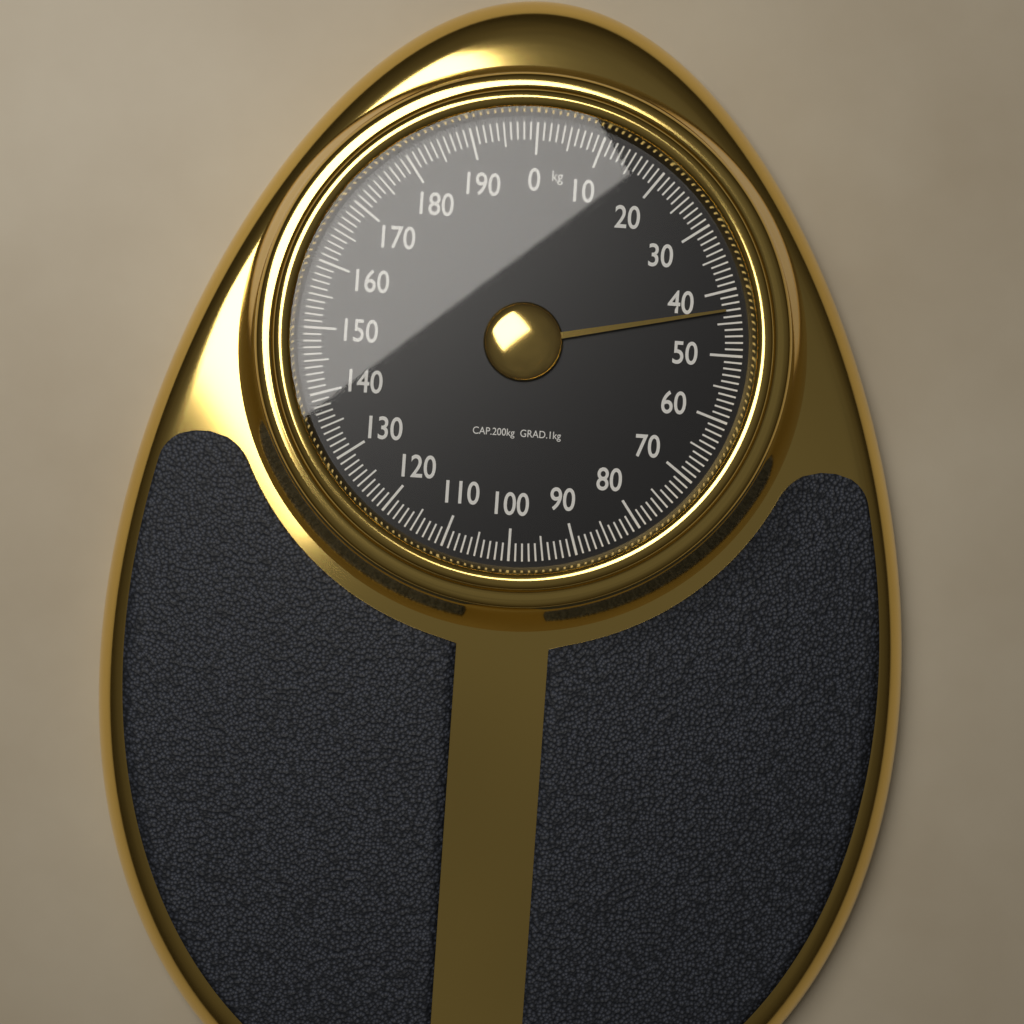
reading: 43 kg
